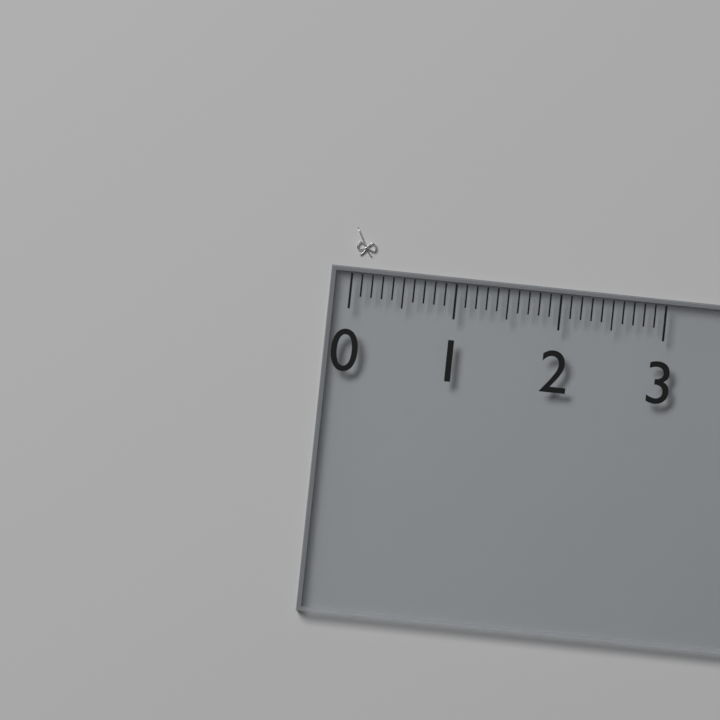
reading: 0.2 (no unit)
